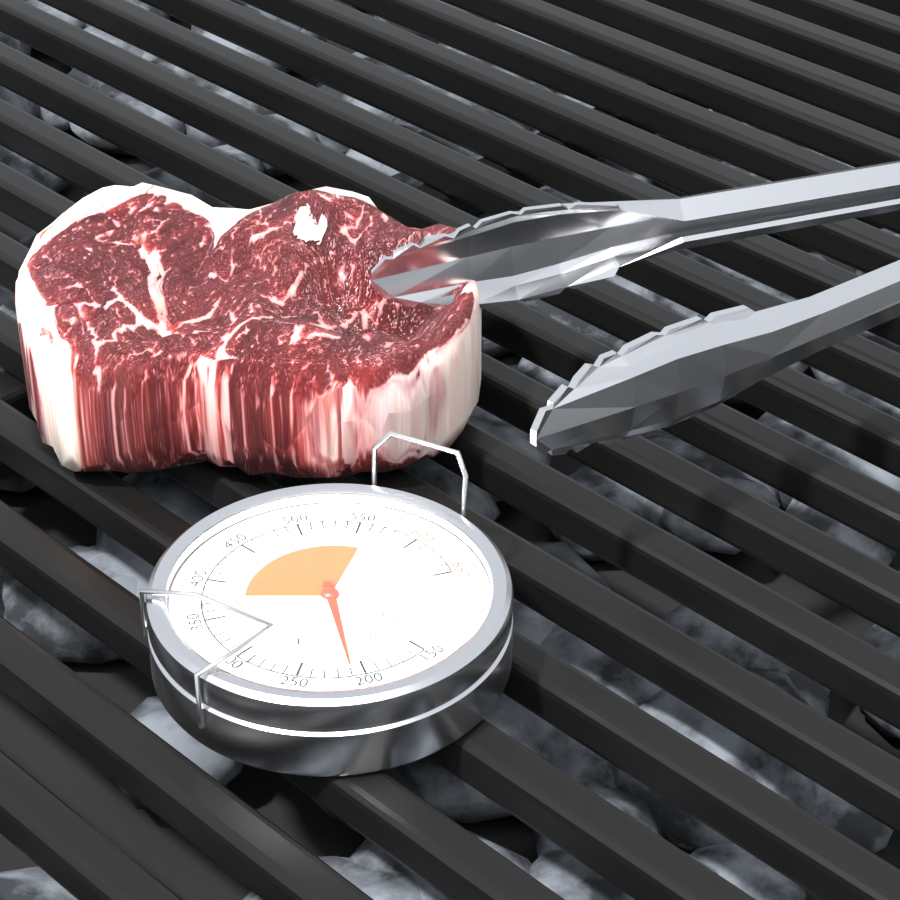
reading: 210 °F
